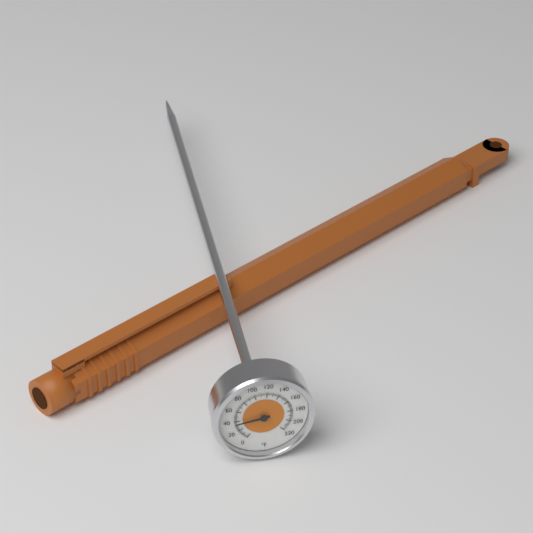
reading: 36 °F
